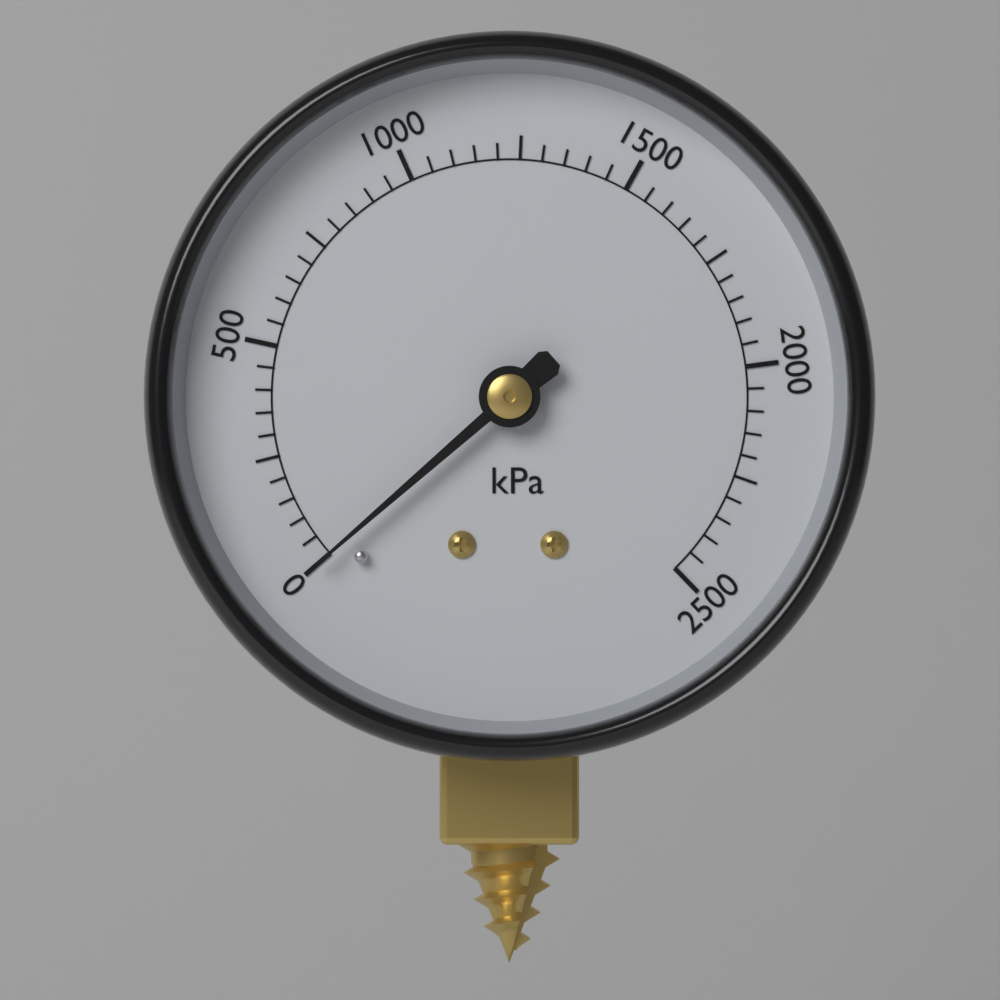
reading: 0 kPa
